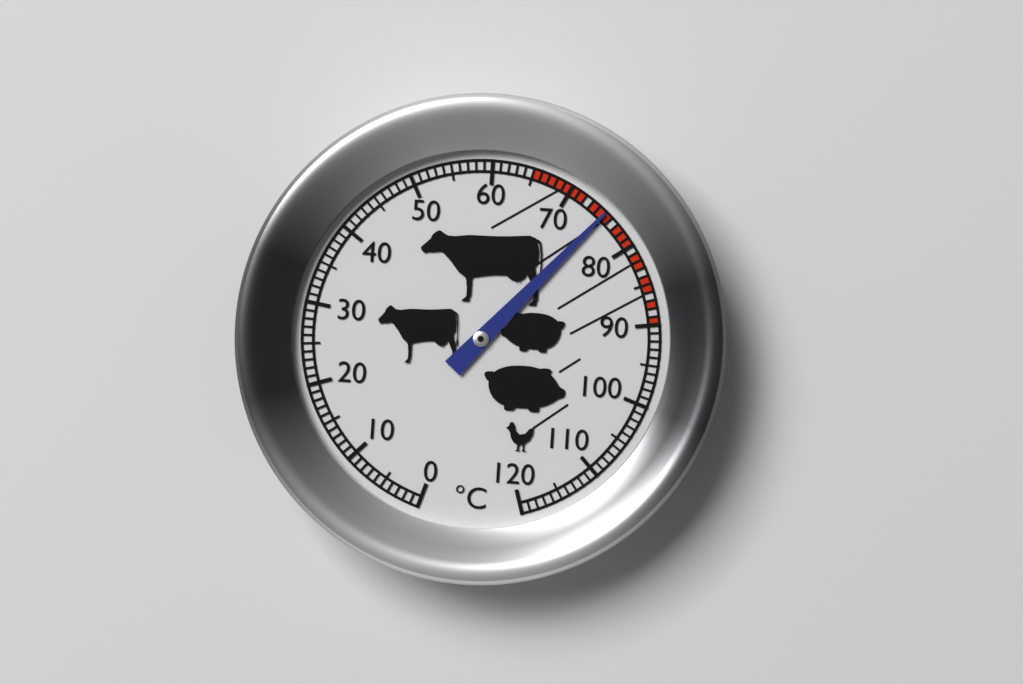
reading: 75 °C
